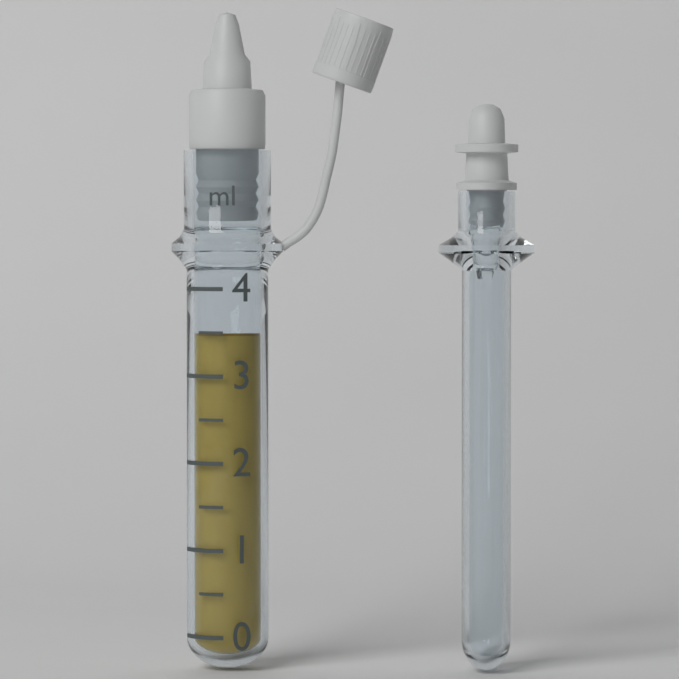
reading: 3.5 ml
